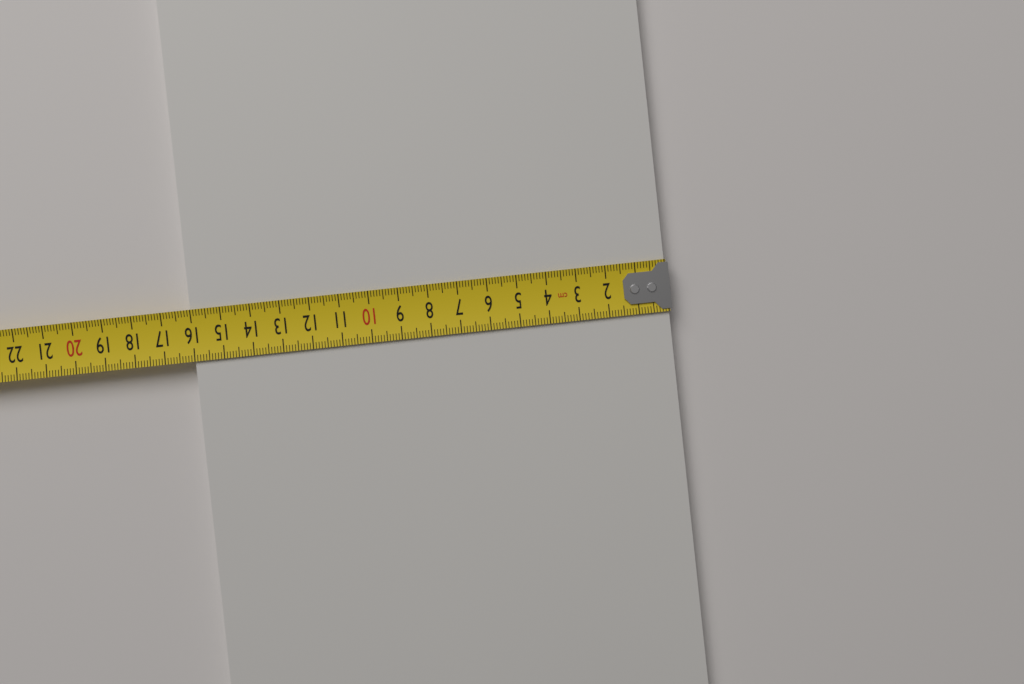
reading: 16.0 cm
